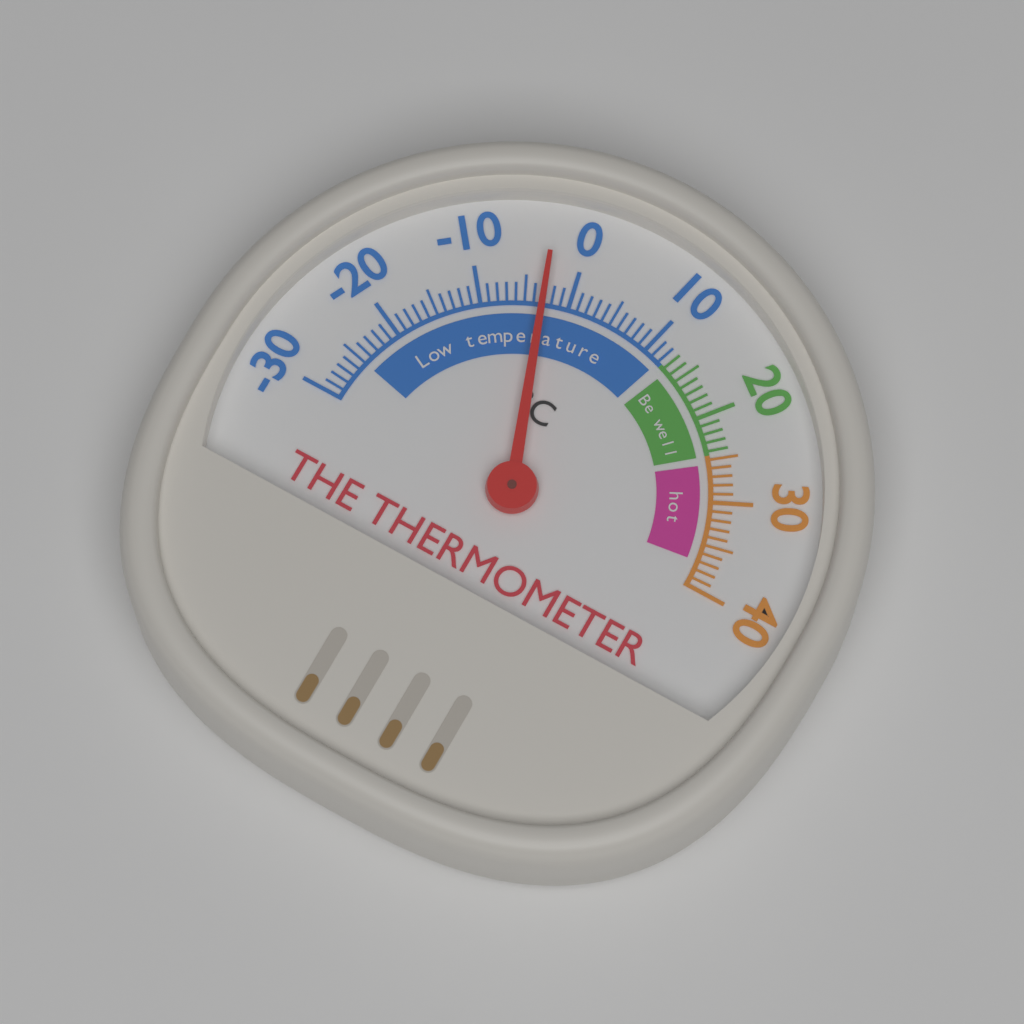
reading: -3 °C
